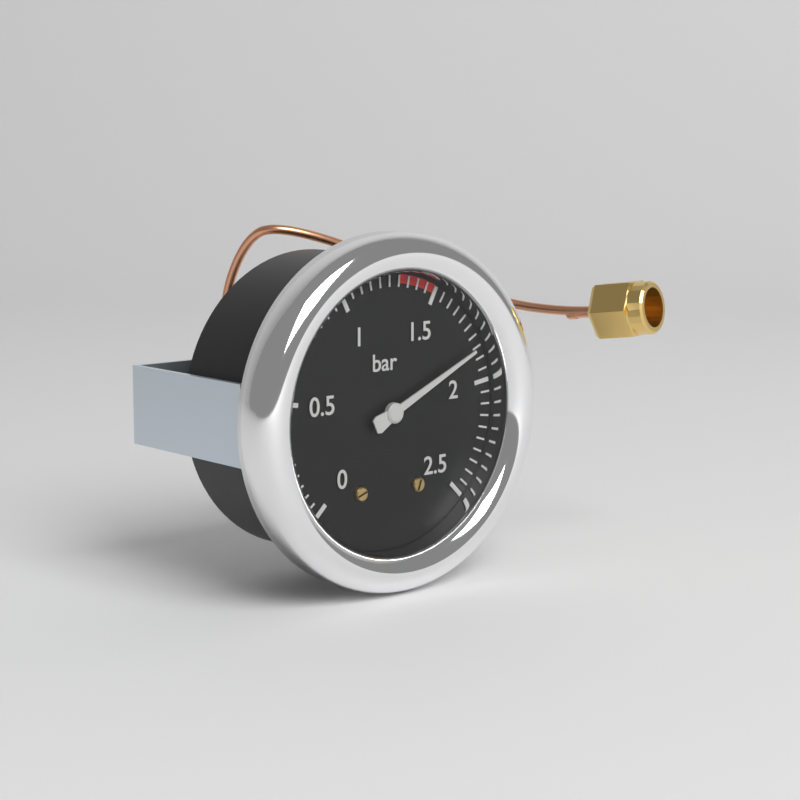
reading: 1.85 bar
